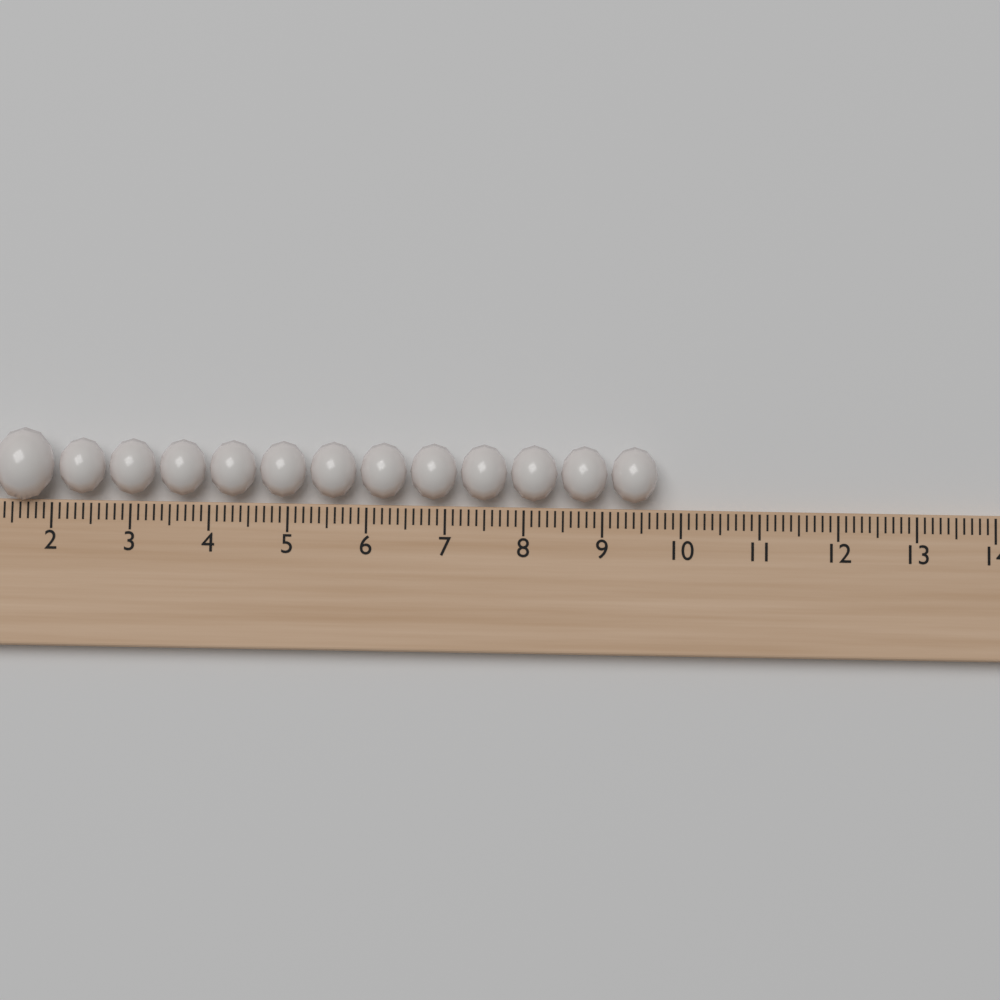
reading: 9.7 (no unit)
